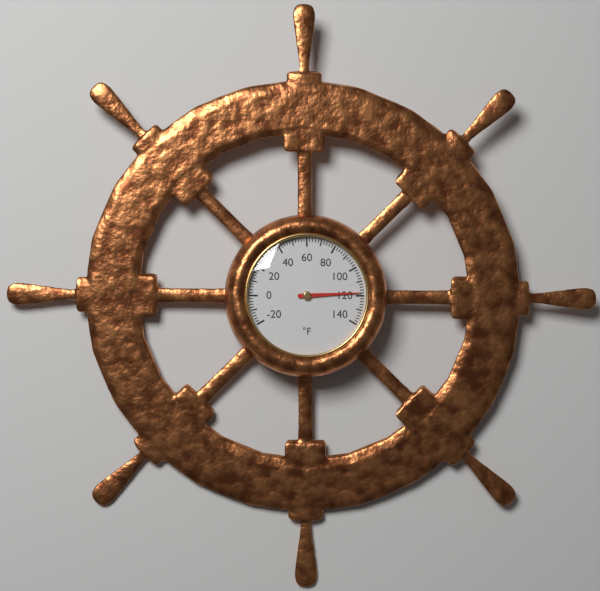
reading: 118 °F
